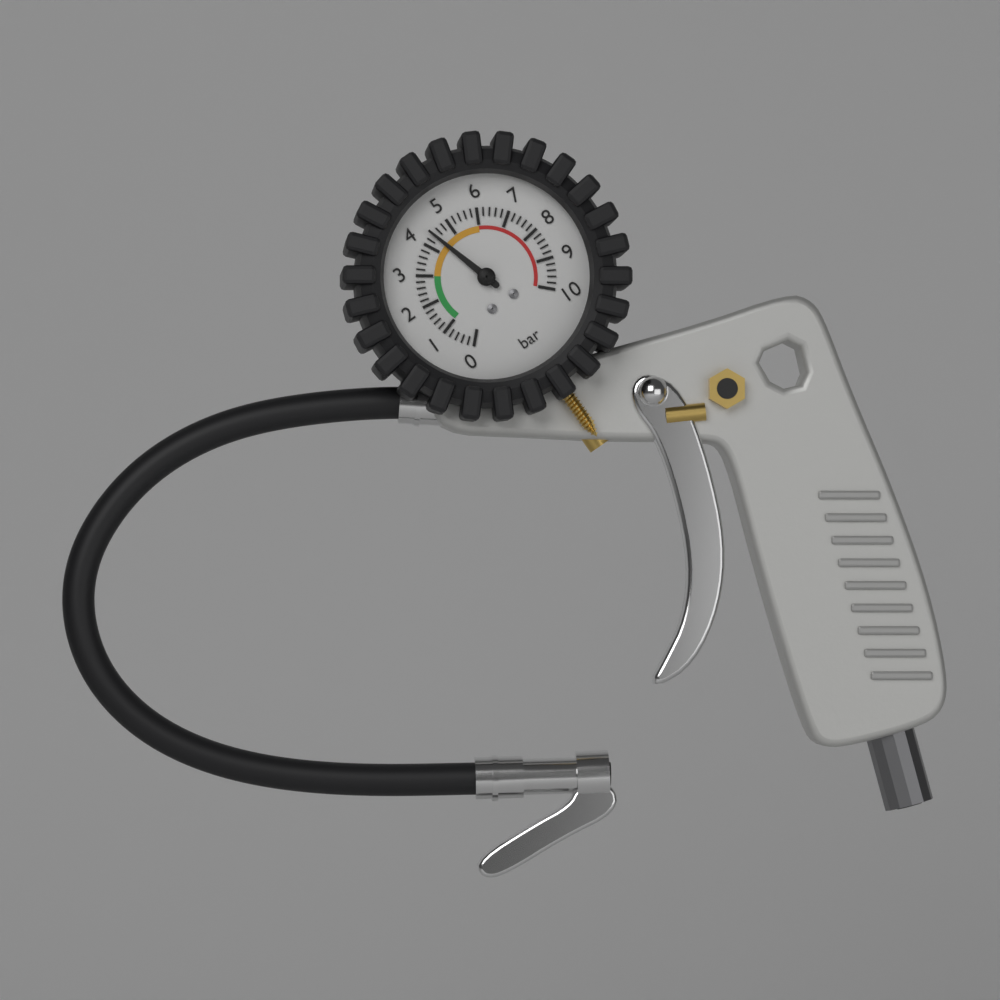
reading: 4.4 bar
